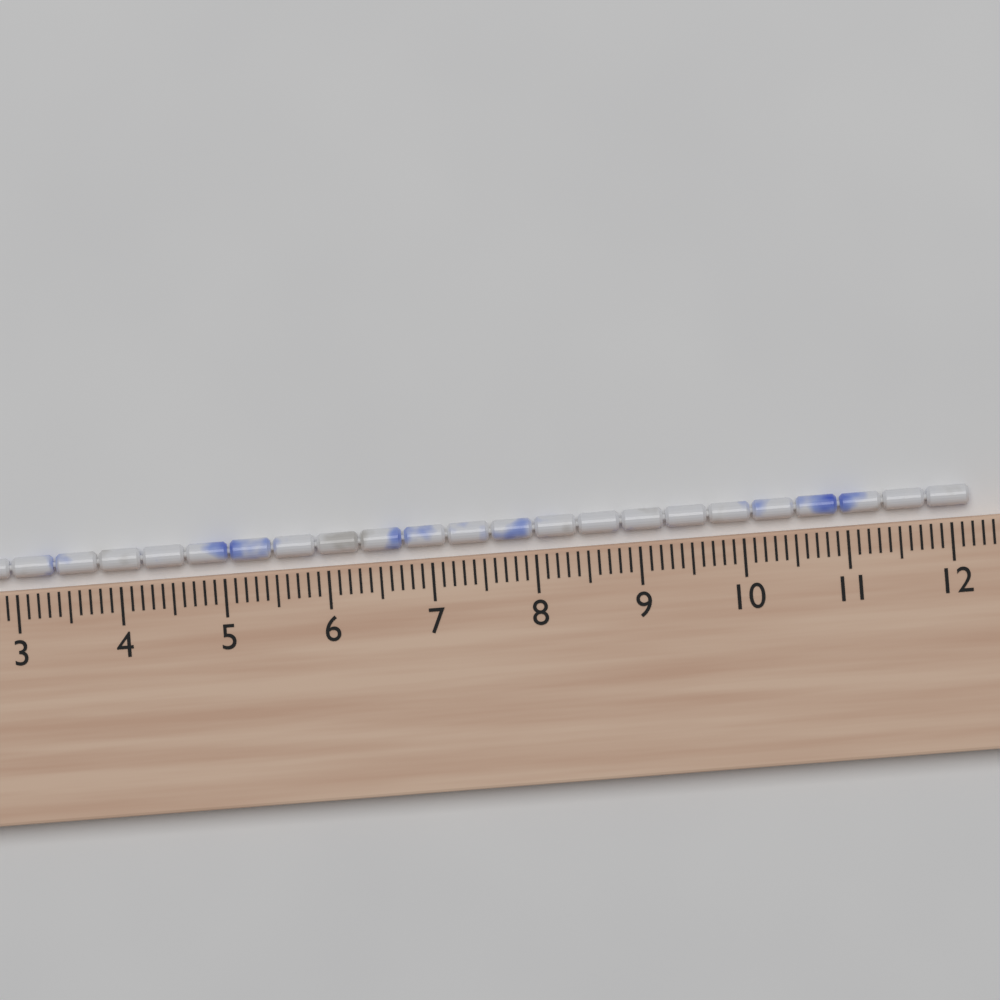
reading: 12.2 cm
